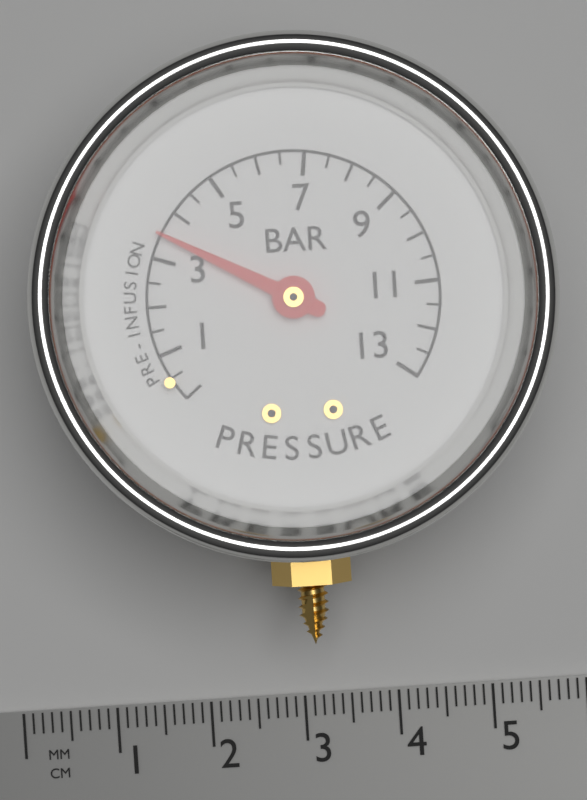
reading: 3.5 bar
